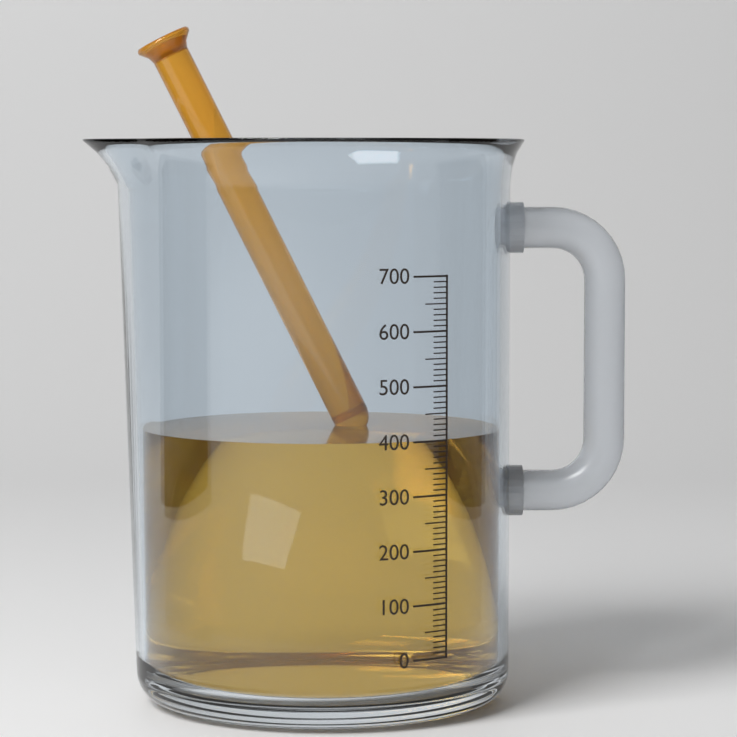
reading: 400 (no unit)
